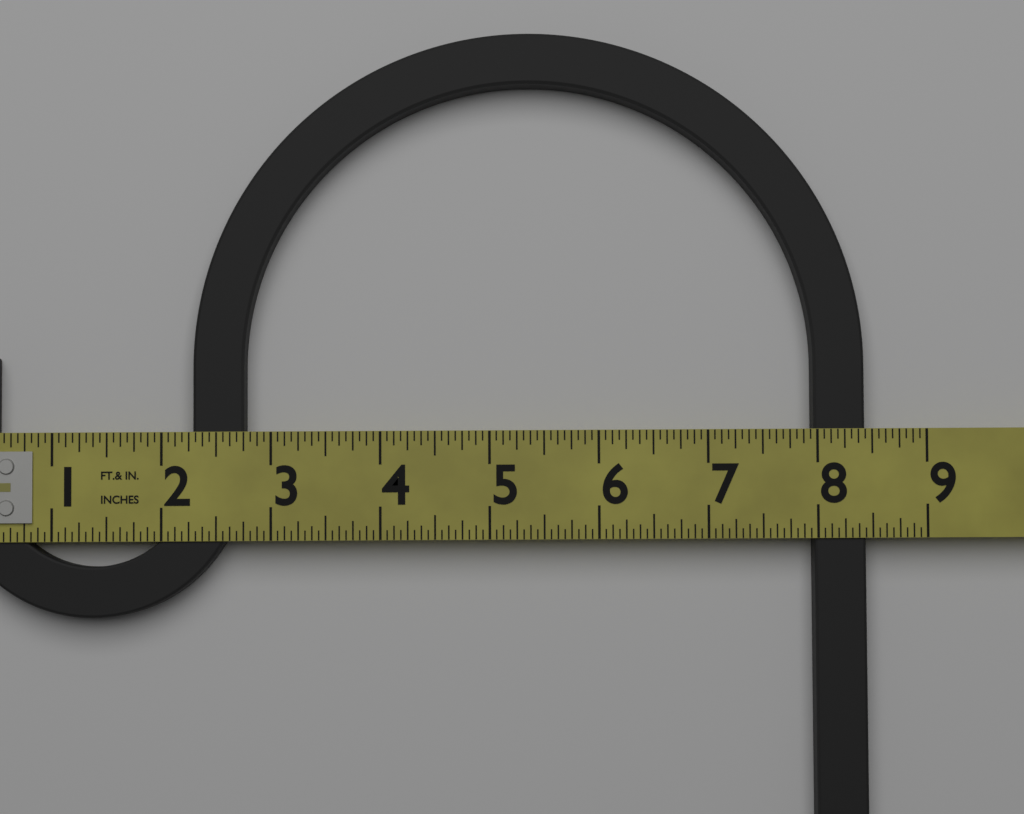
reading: 8.4375 in
